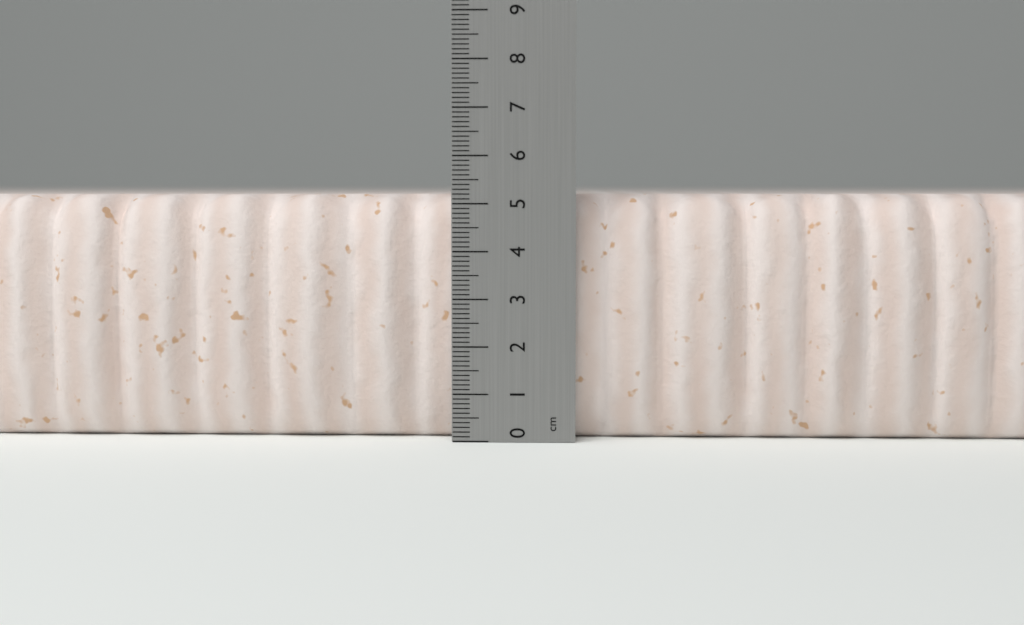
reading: 5.2 cm
